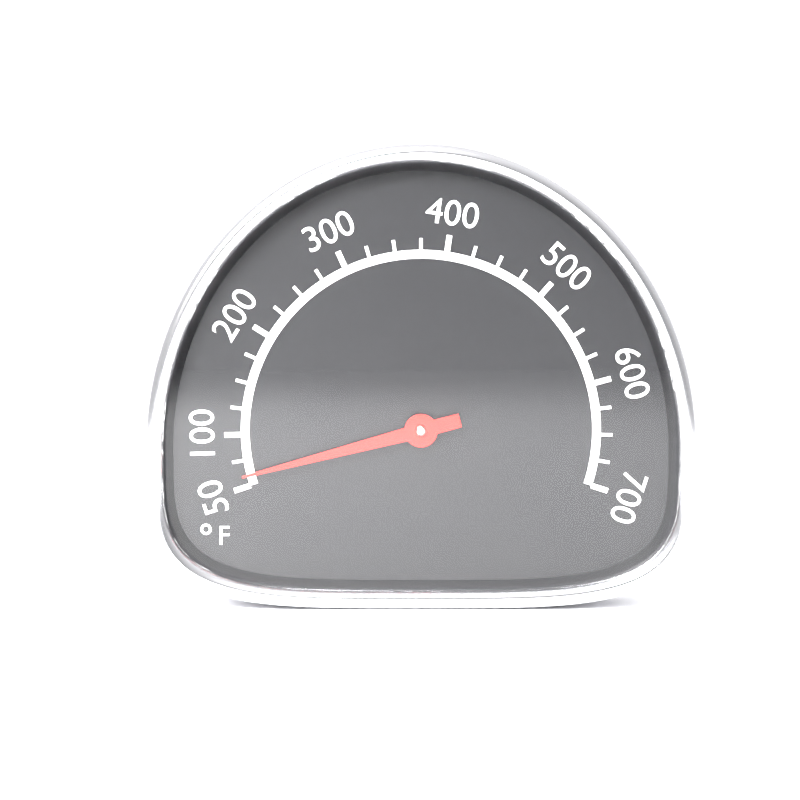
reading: 60 °F
